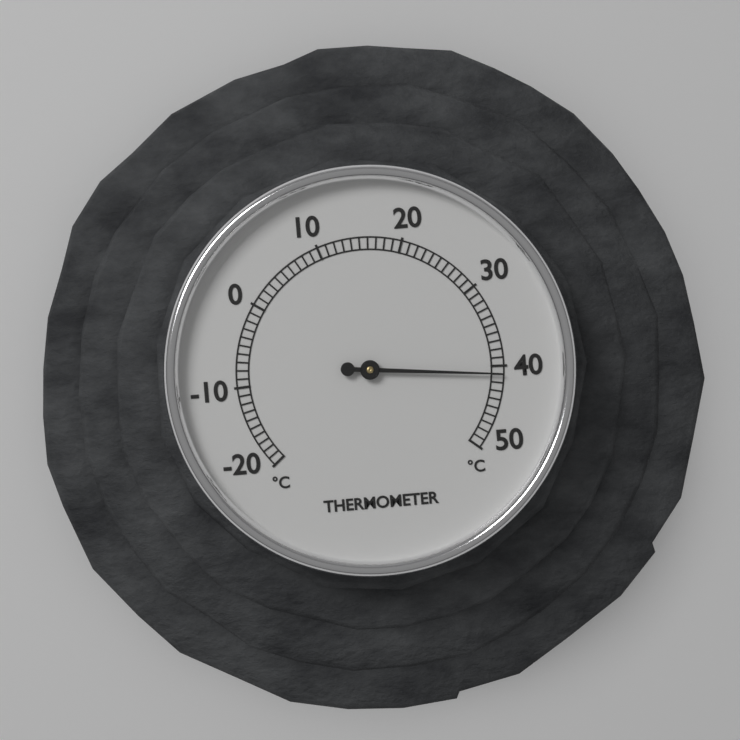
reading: 41 °C
